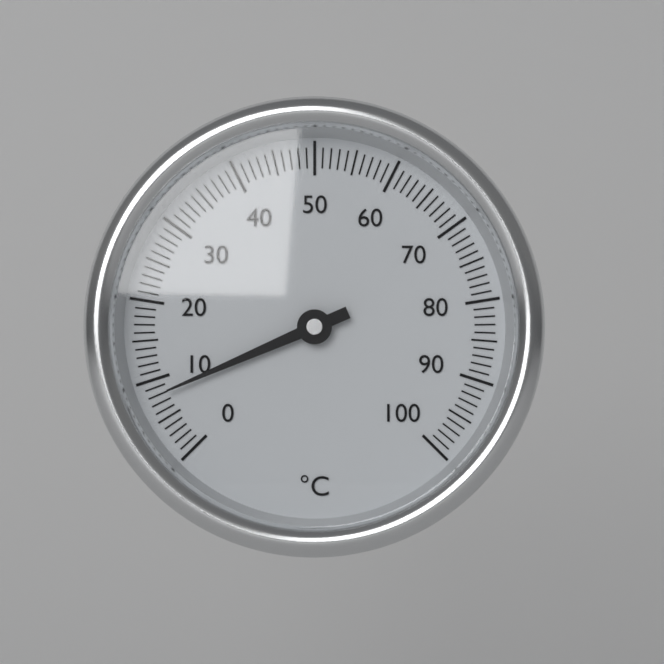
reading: 8 °C
